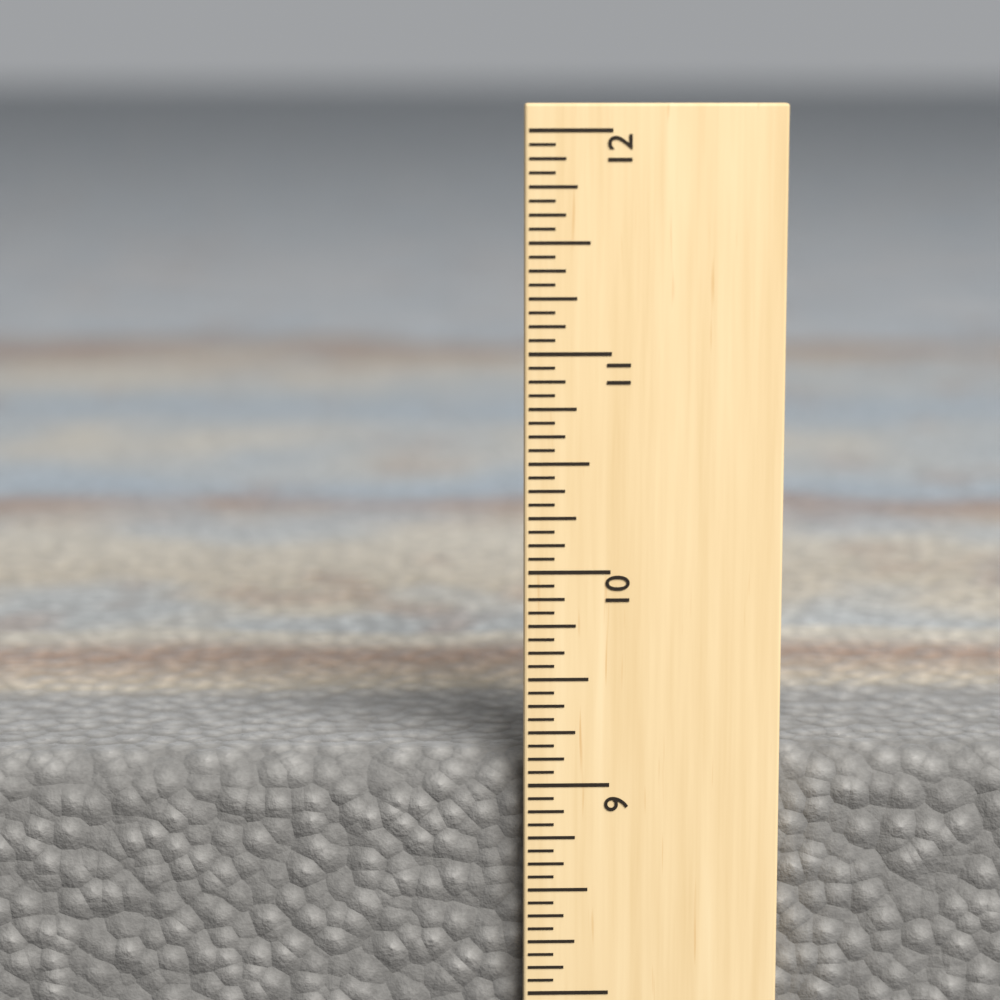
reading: 9.1250 in
